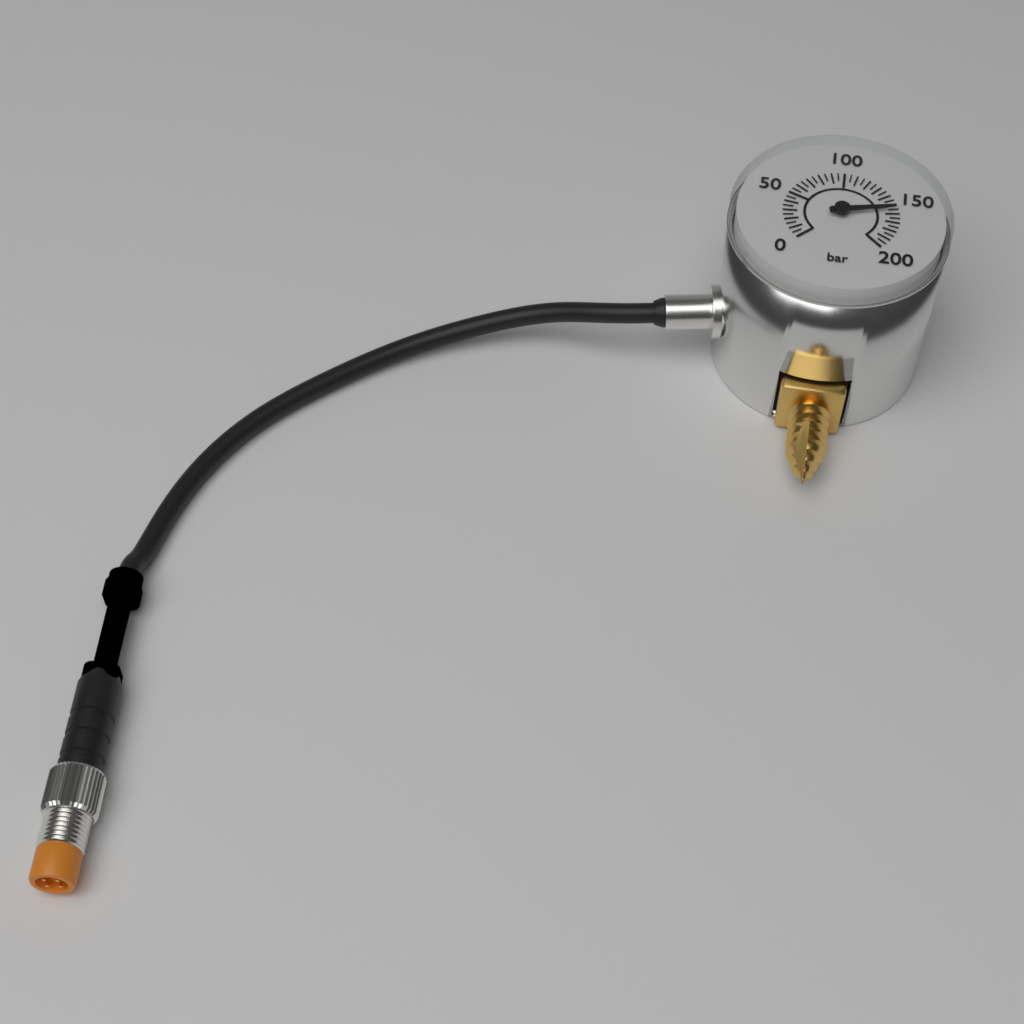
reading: 155 bar
